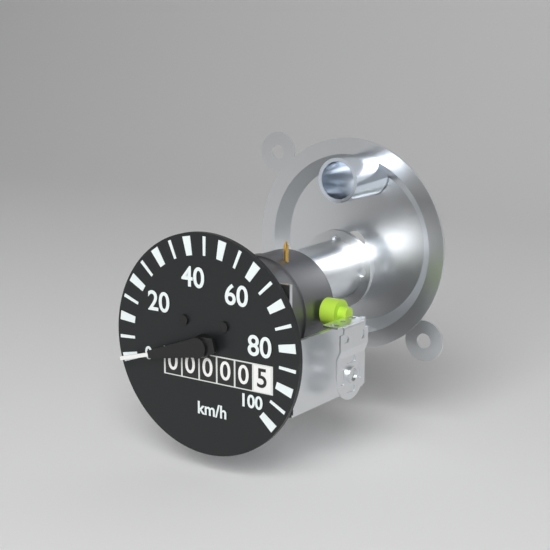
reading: 0 km/h
